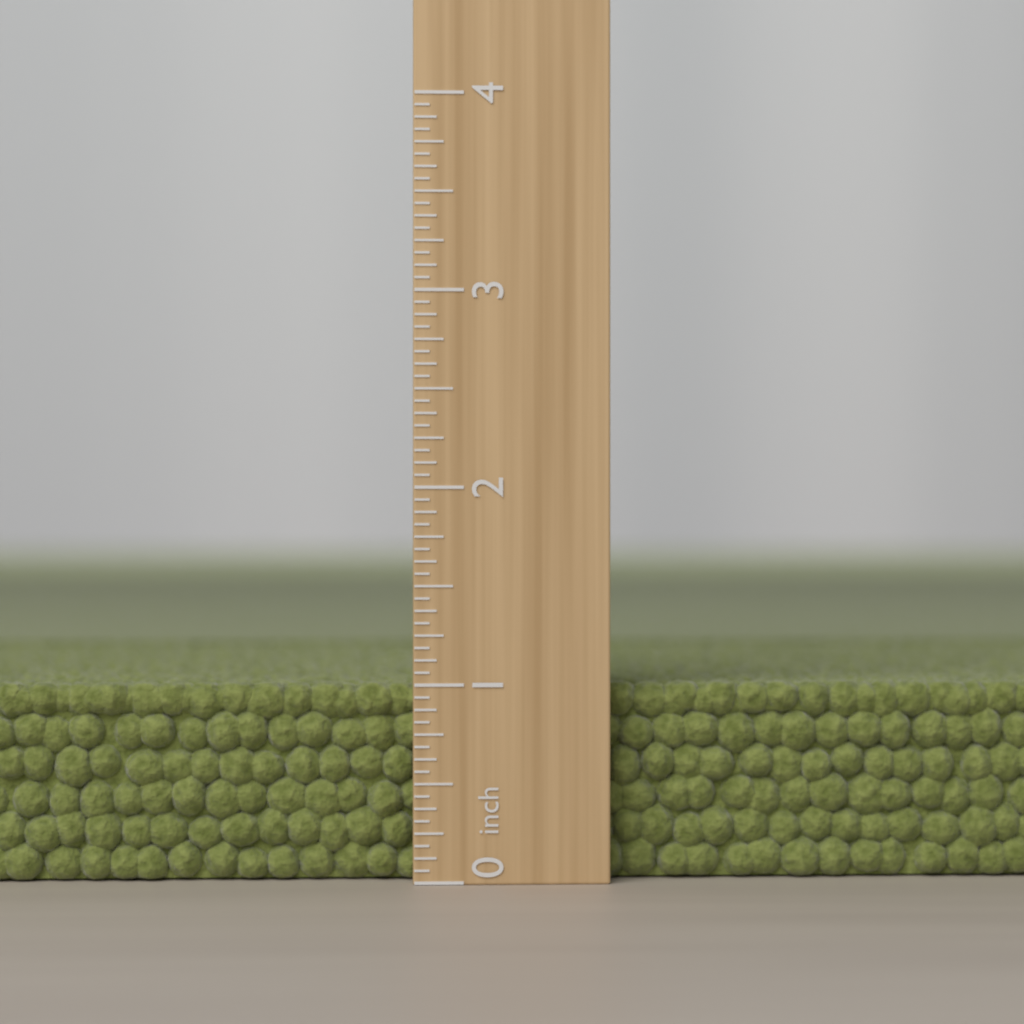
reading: 1.0000 inch
